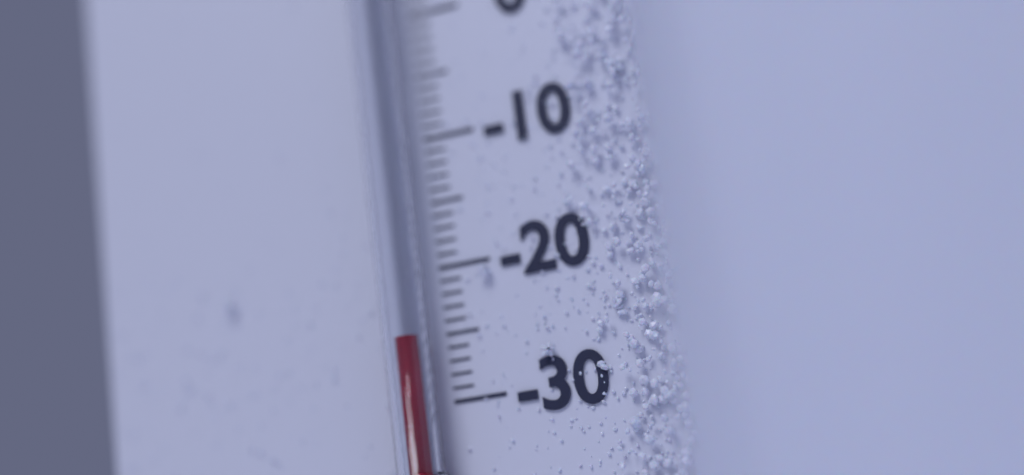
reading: -25 °C
